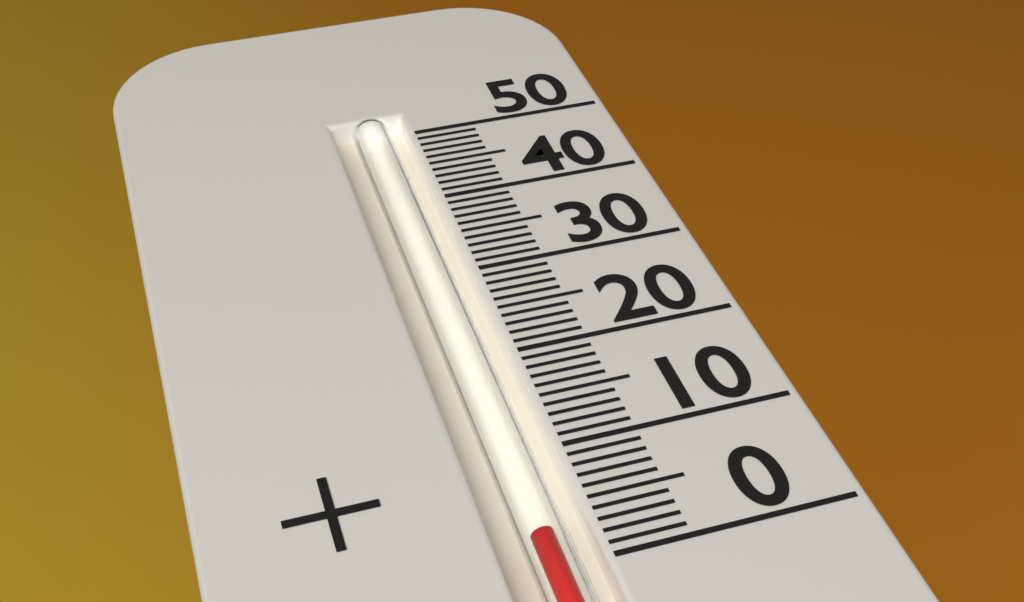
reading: 3 (no unit)
